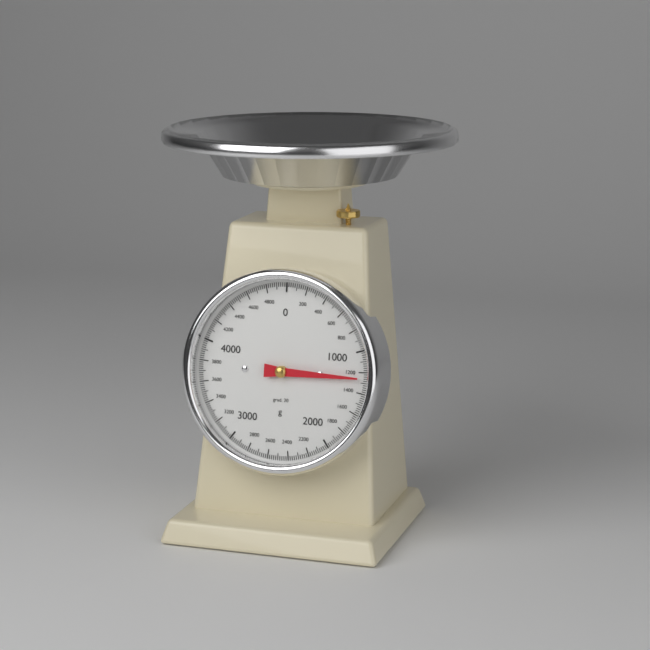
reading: 1260 g
